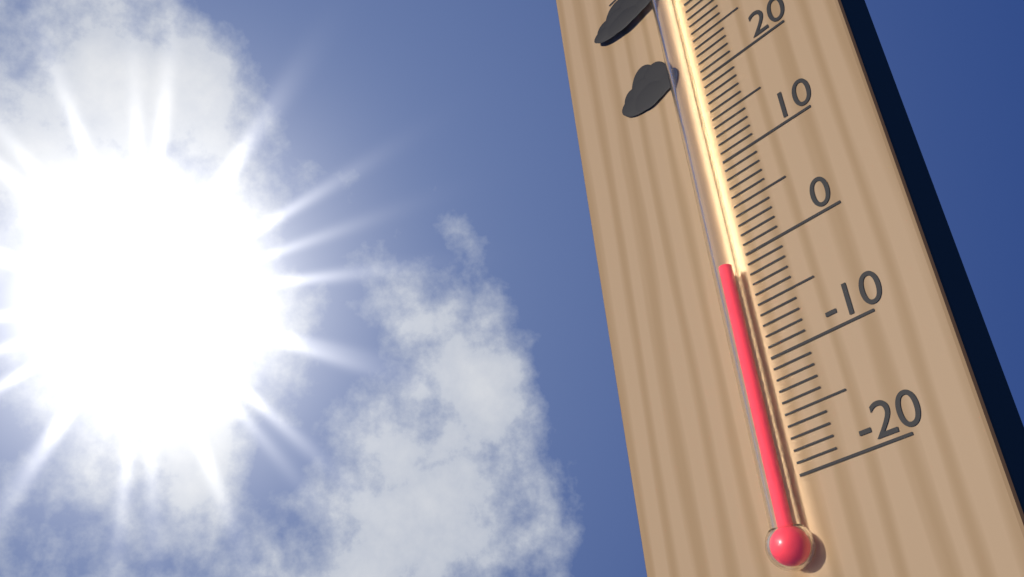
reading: -1 °C
